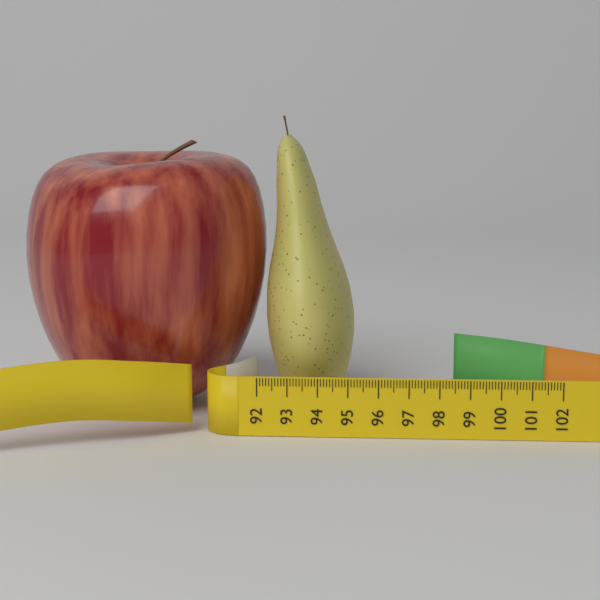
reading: 95.1 (no unit)
